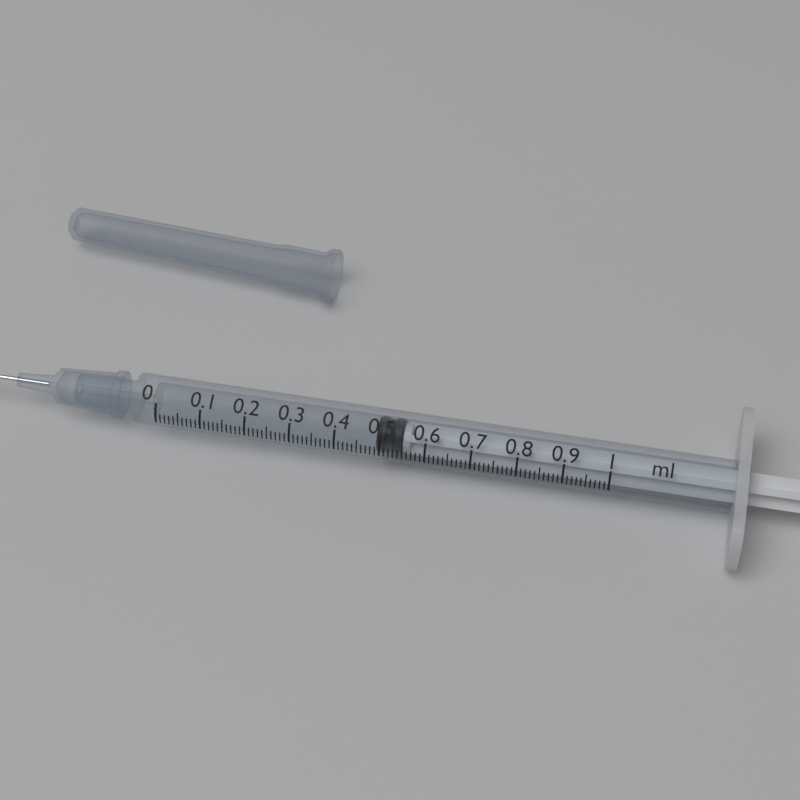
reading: 0.49 ml
